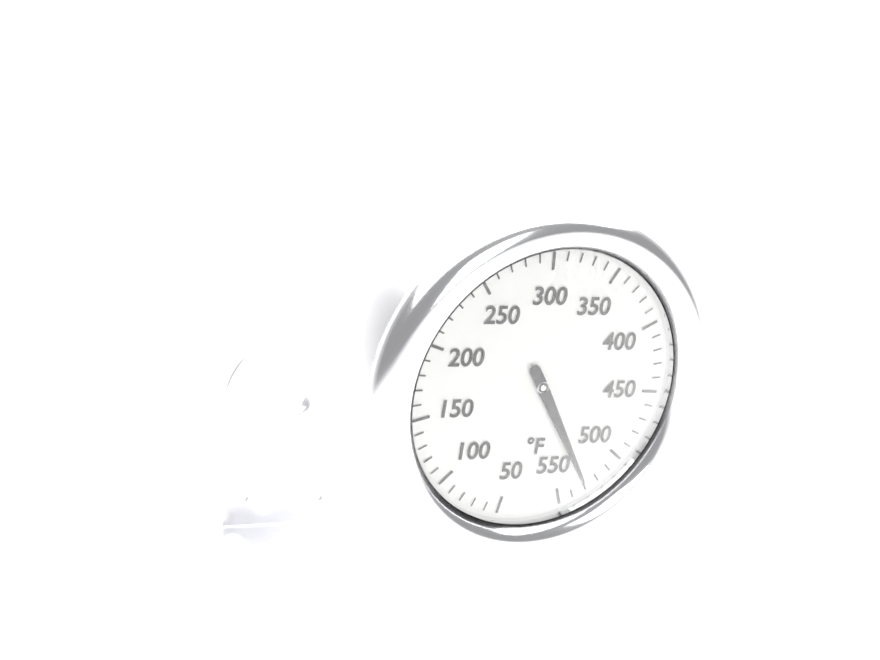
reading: 530 °F
